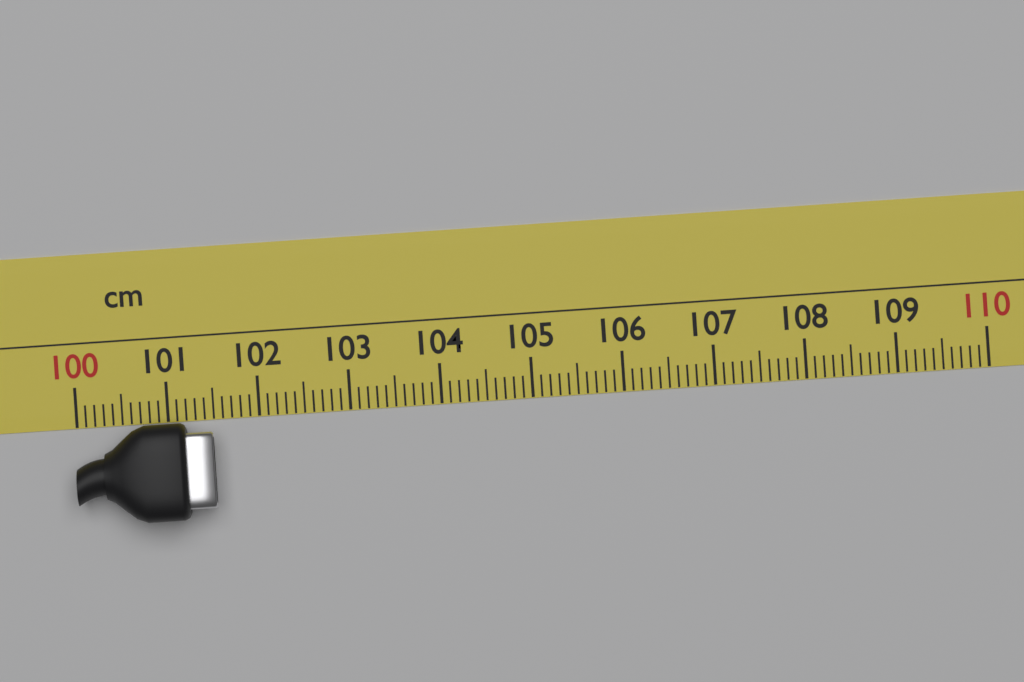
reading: 101.5 cm
